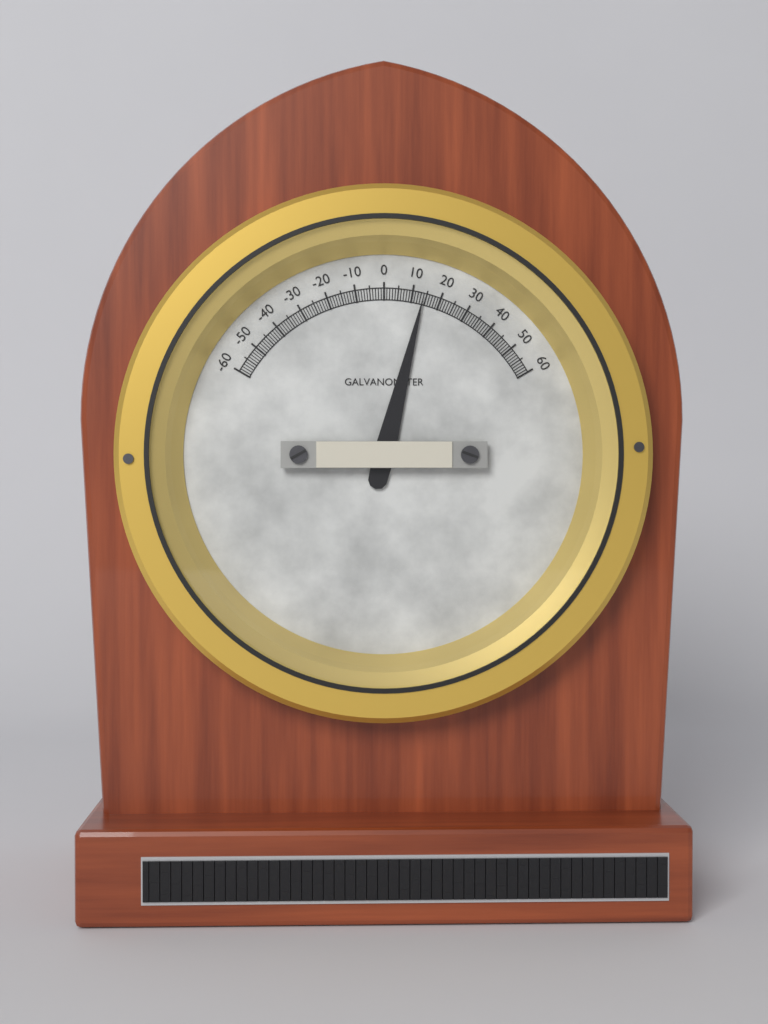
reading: 14 (no unit)
